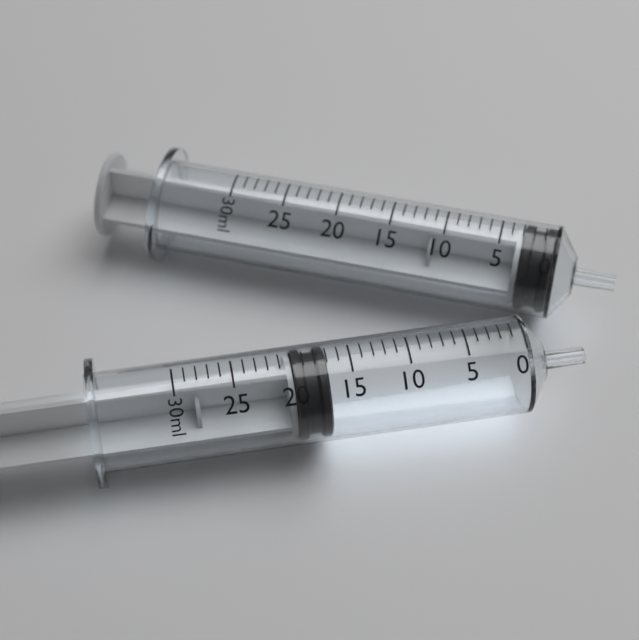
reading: 17 ml
